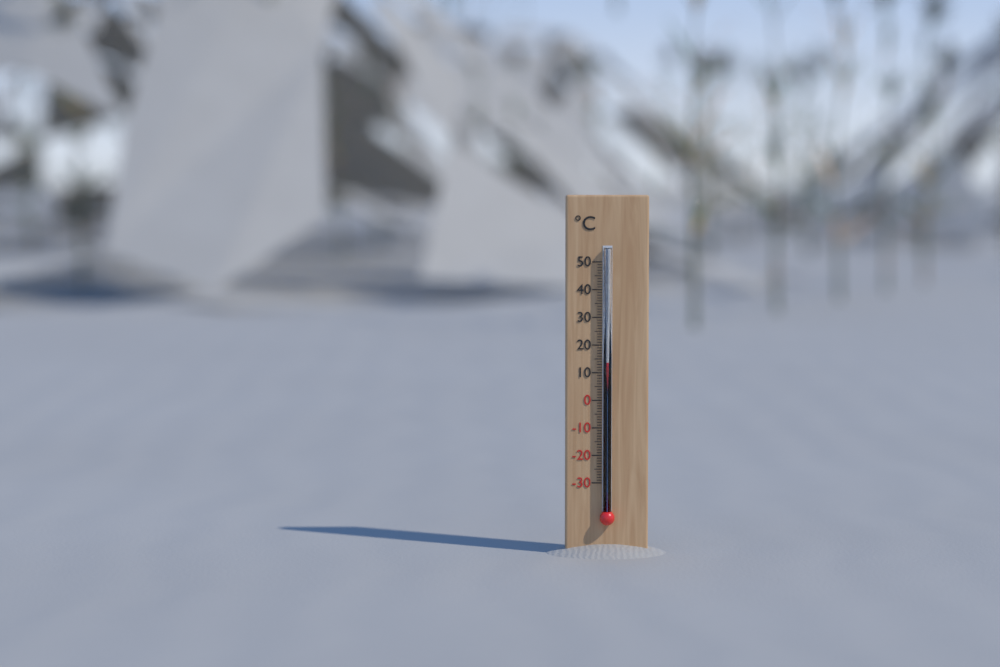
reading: 14 °C
